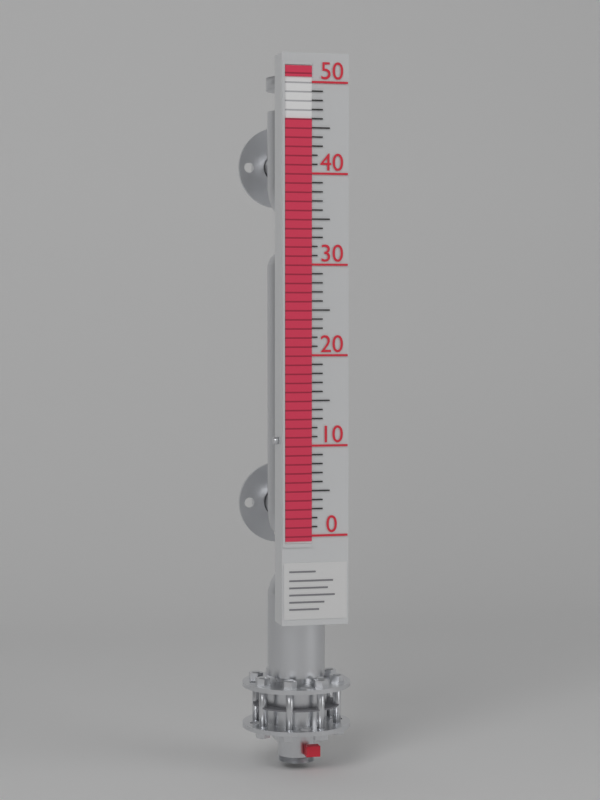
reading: 46 (no unit)
